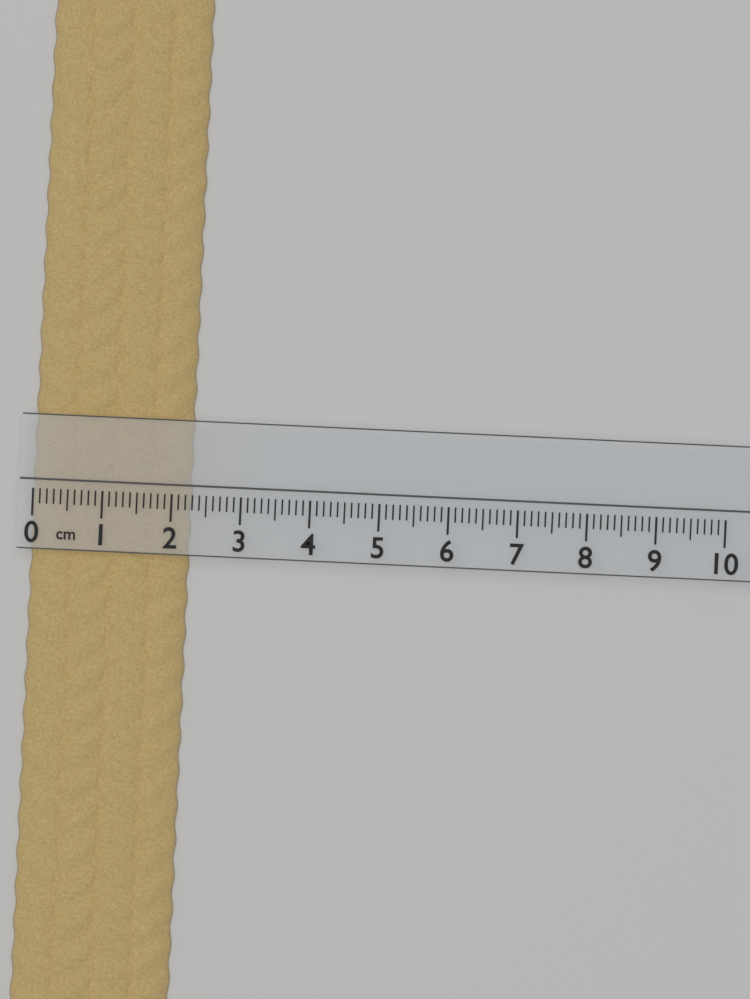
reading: 2.3 cm
